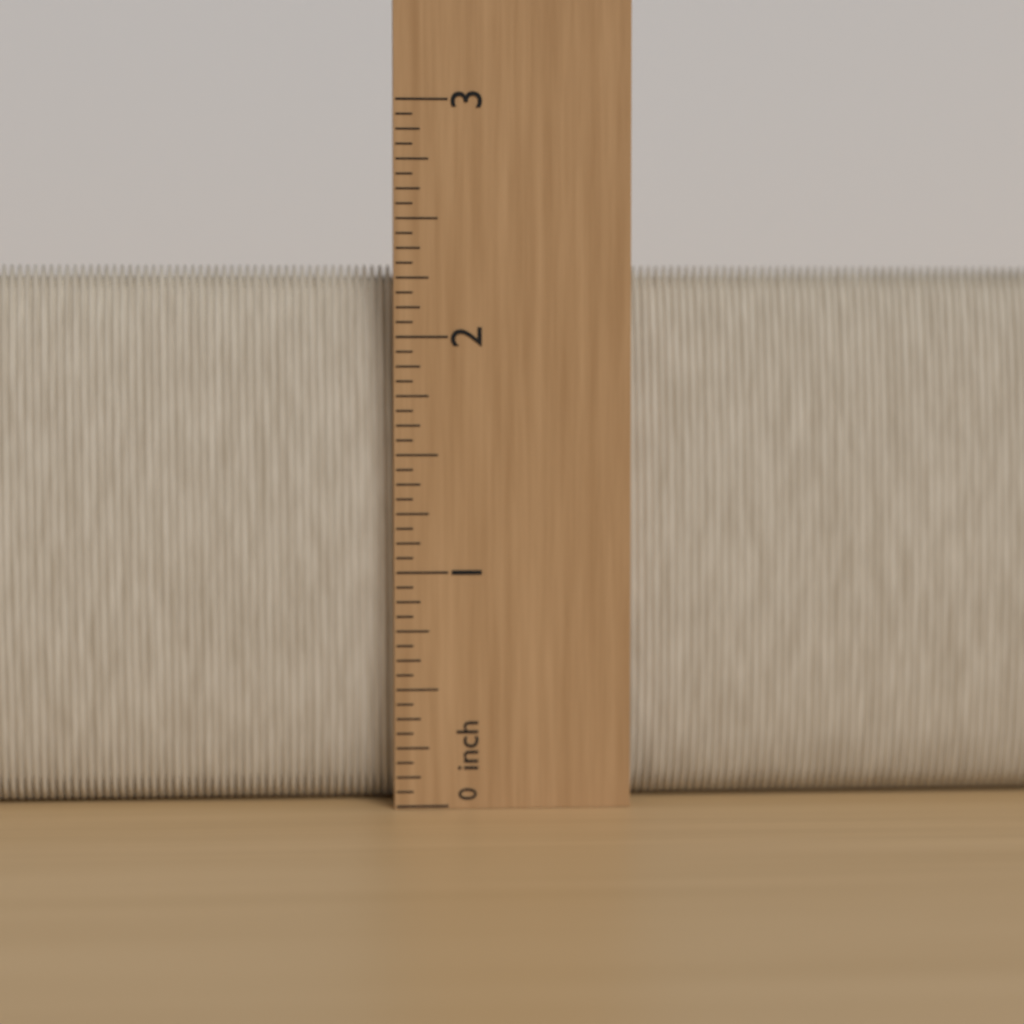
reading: 2.3125 inch
